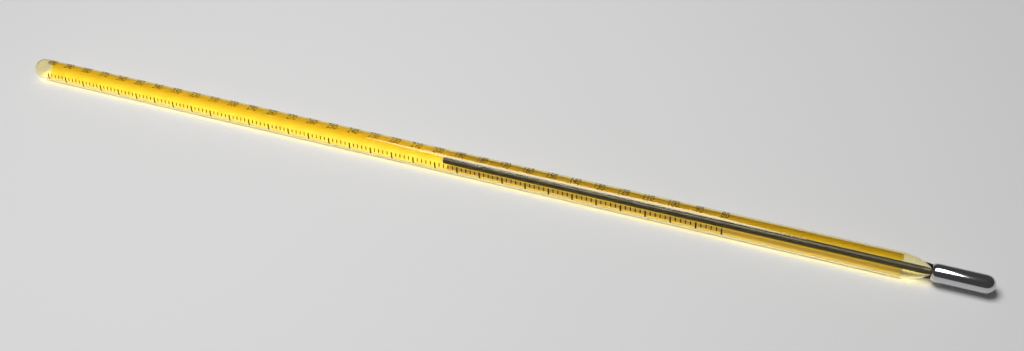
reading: 198 (no unit)
